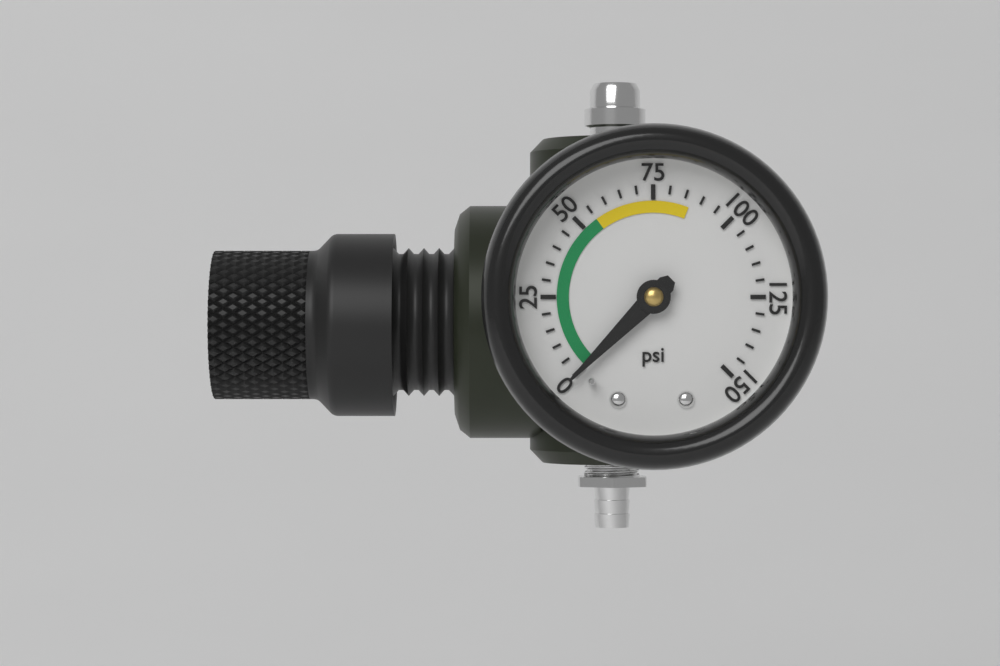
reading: 0 psi
